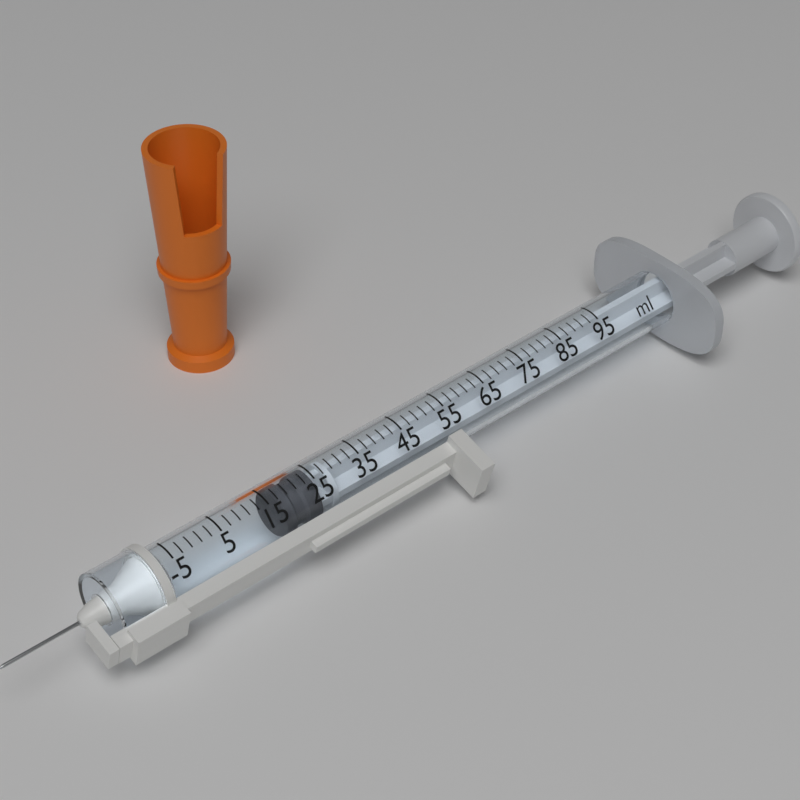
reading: 17 ml
